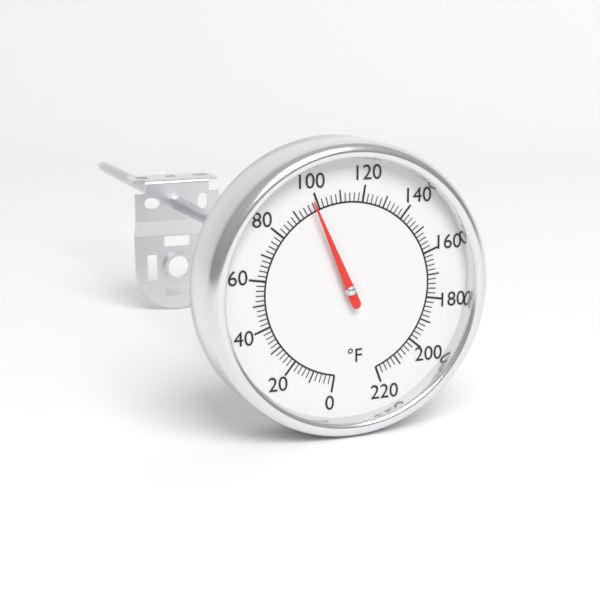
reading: 98 °F
